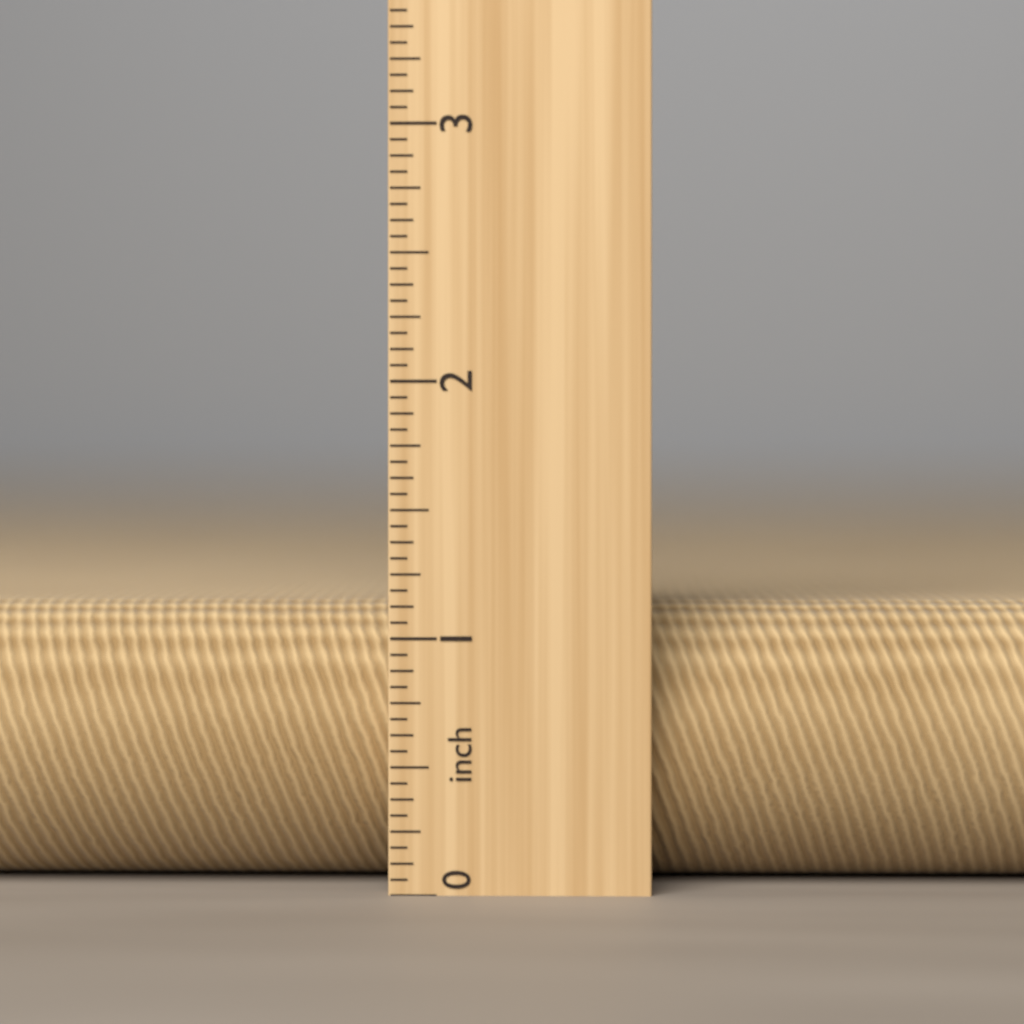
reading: 1.1250 in
